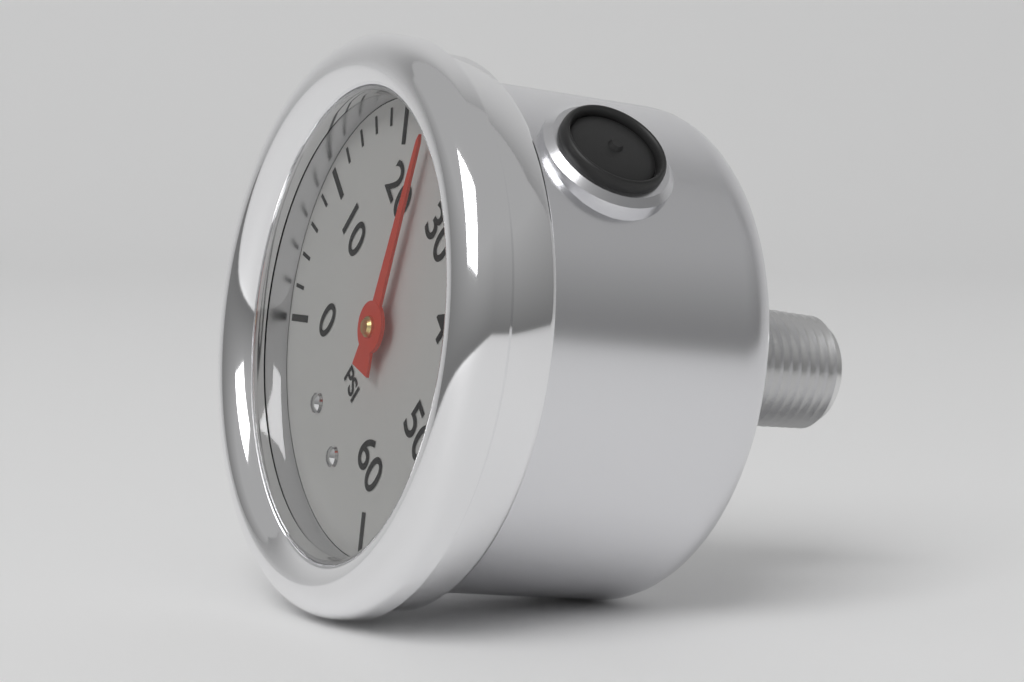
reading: 24 psi
